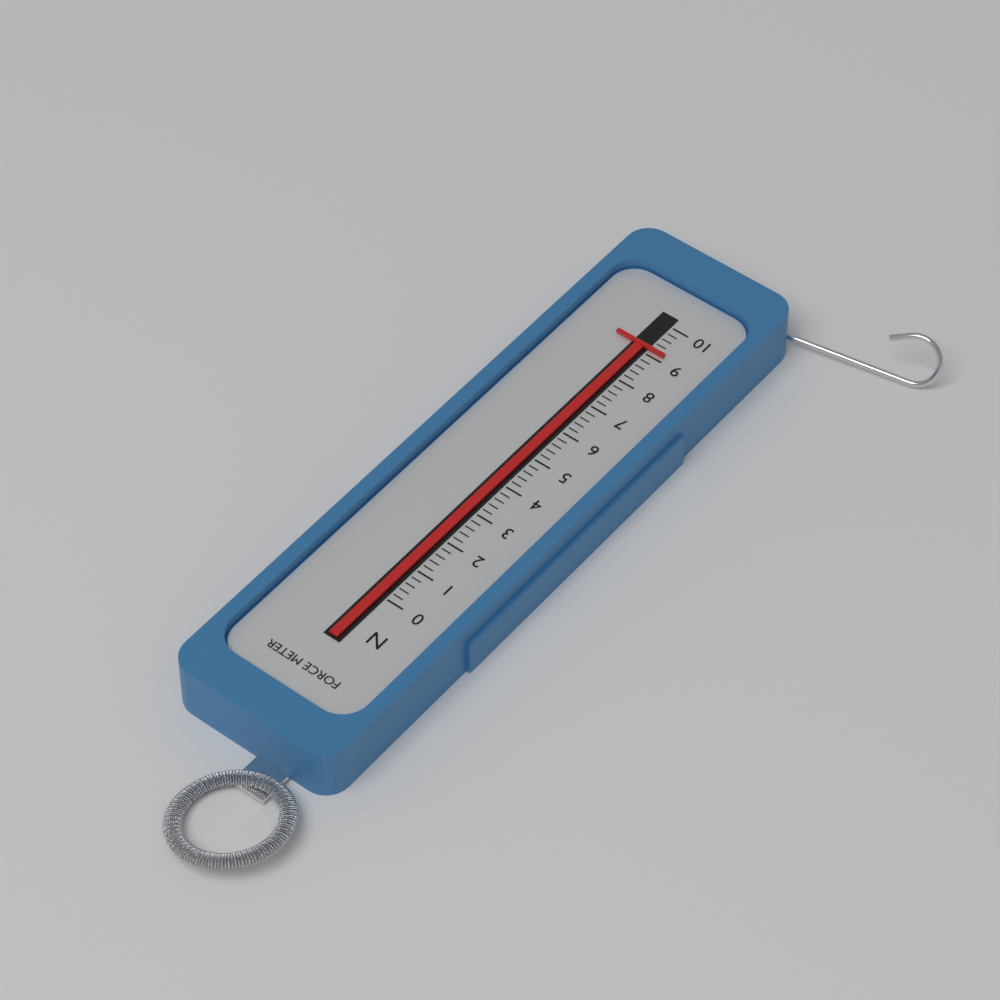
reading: 9.2 N
